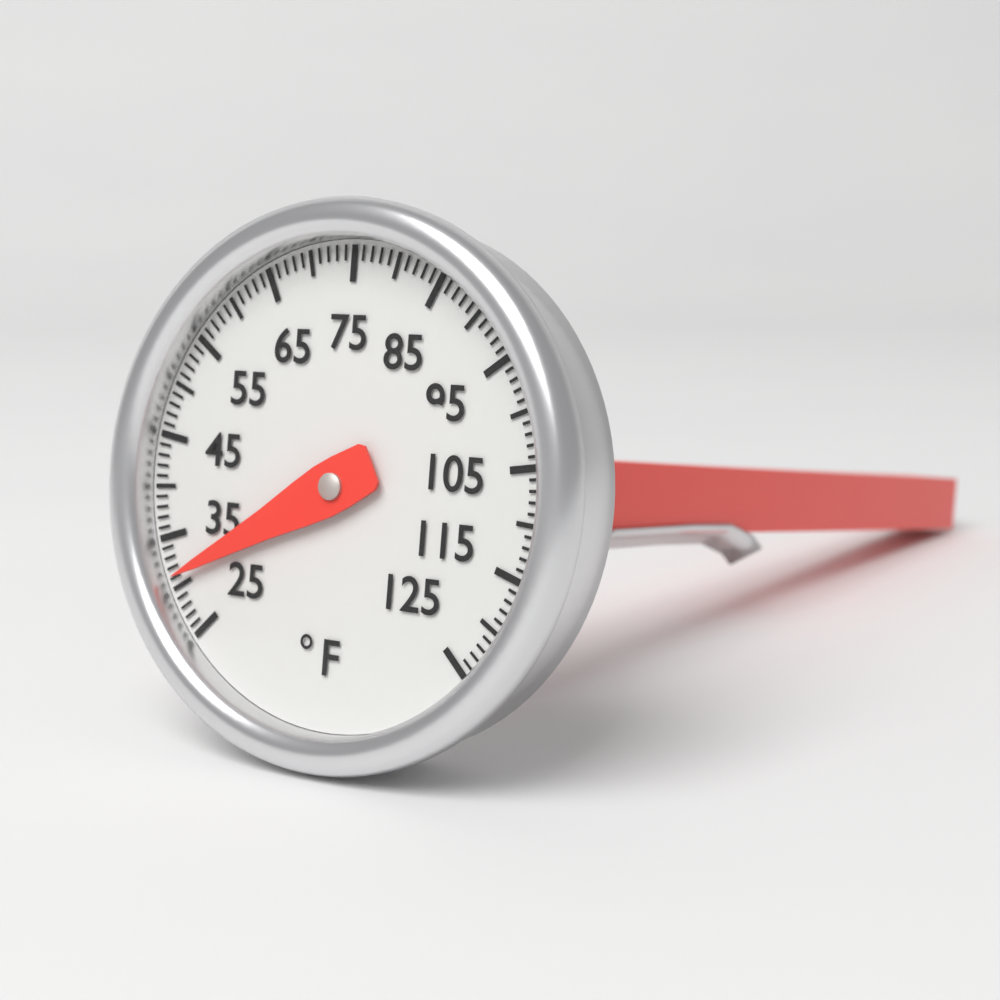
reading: 31 °F
